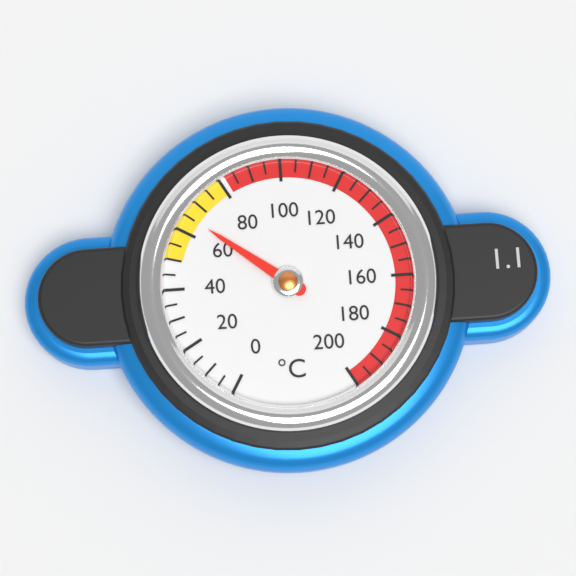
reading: 65 °C
